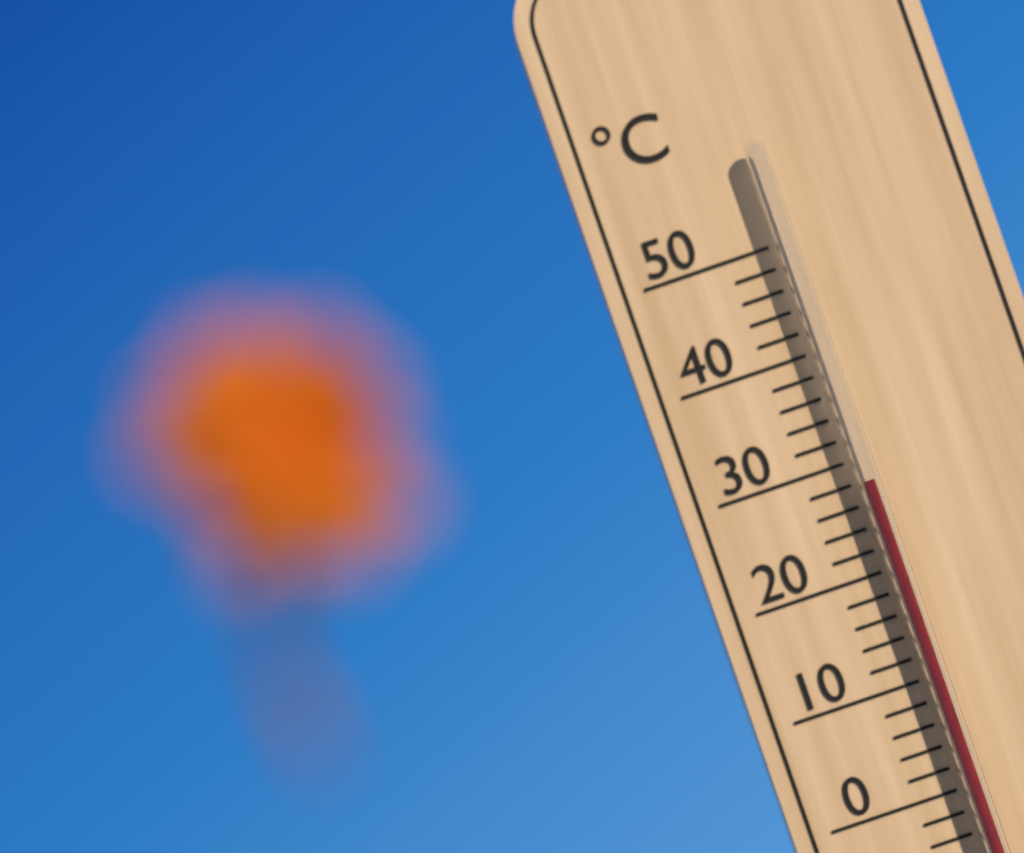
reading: 28 °C
